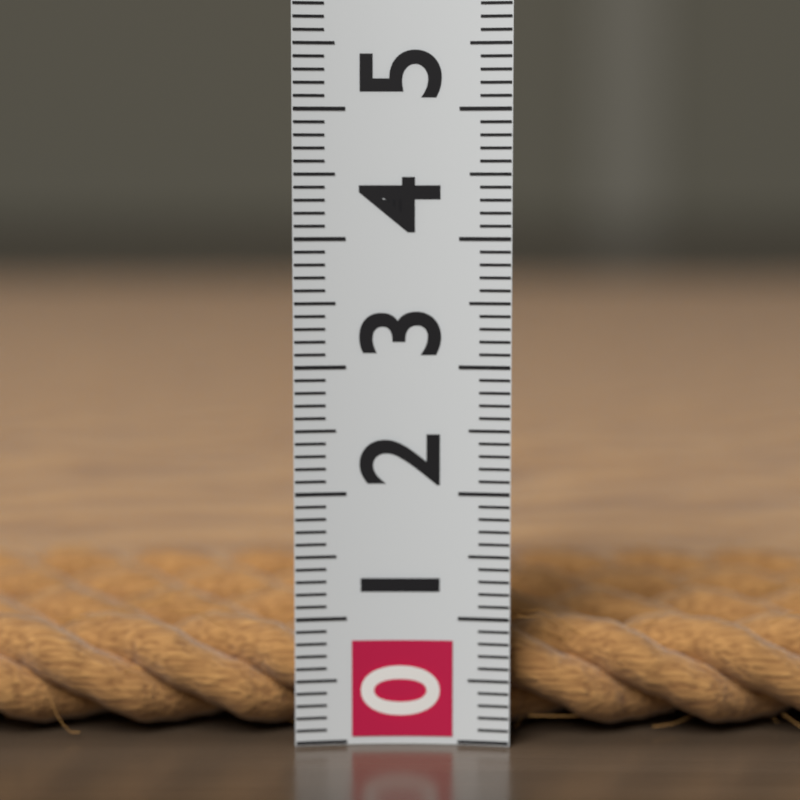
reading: 0.9 (no unit)
